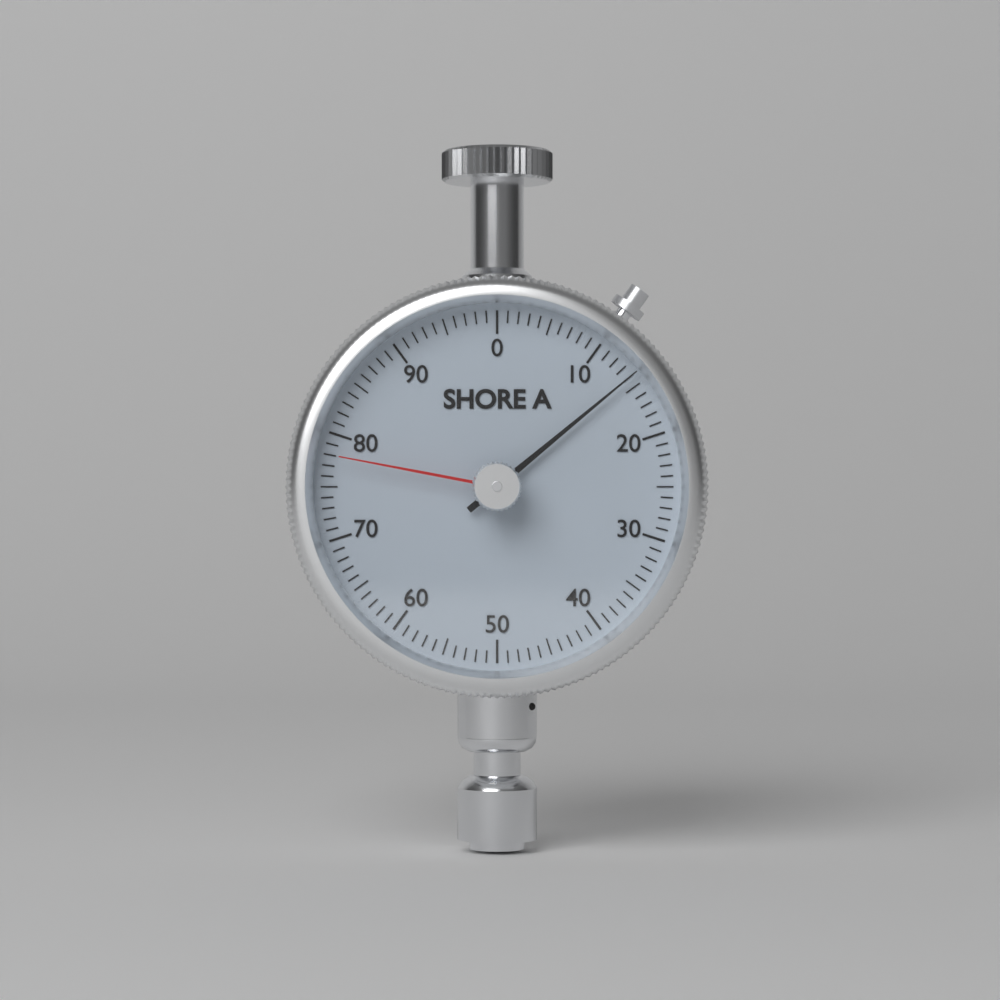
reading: 14 Shore A
